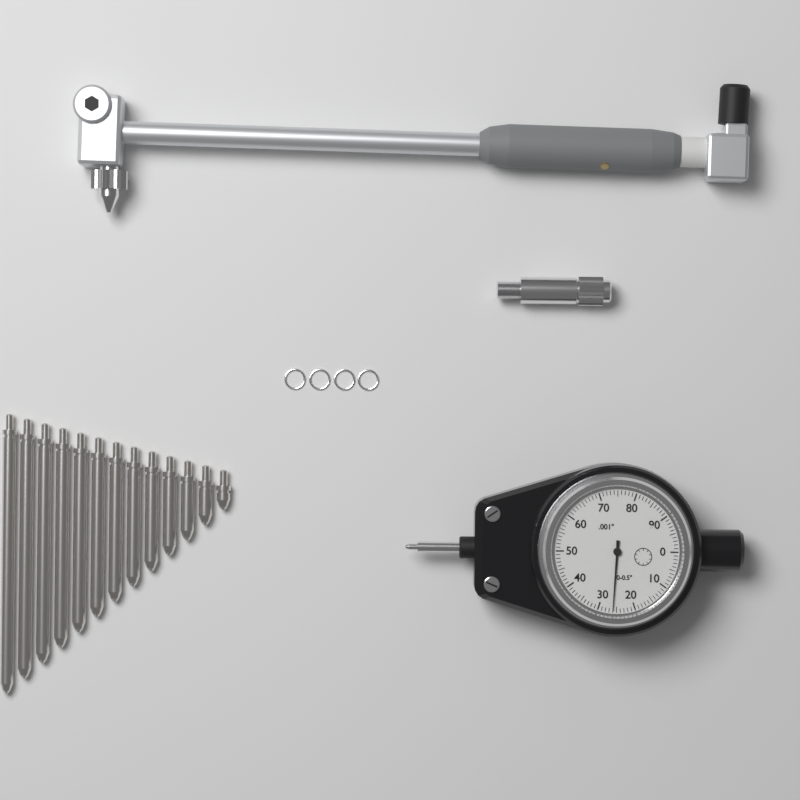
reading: 0.026 in
